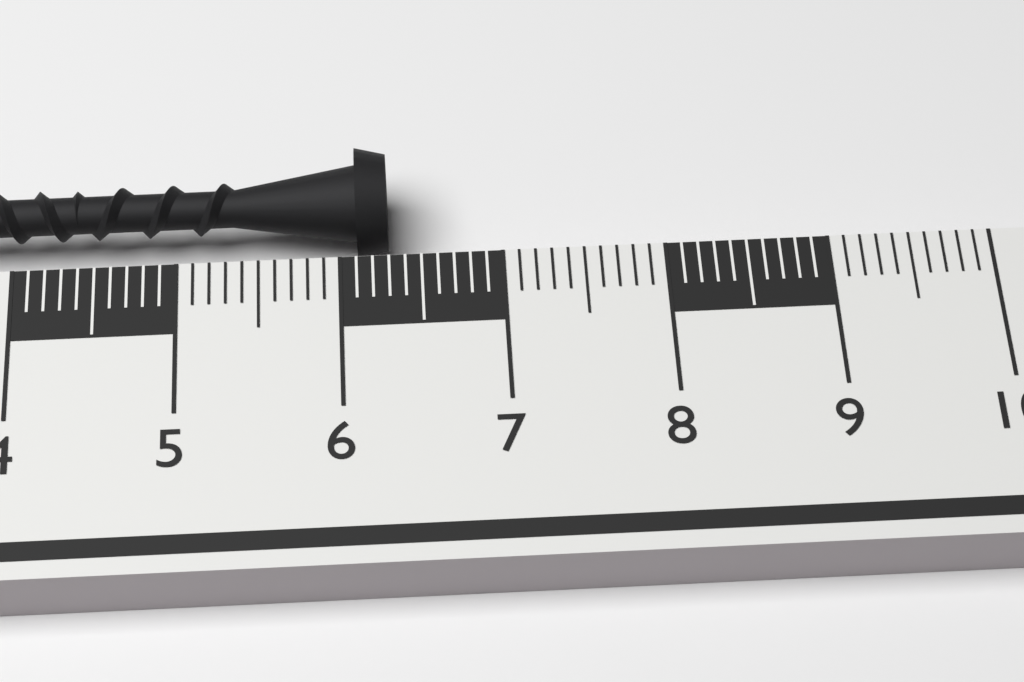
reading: 6.3 cm
